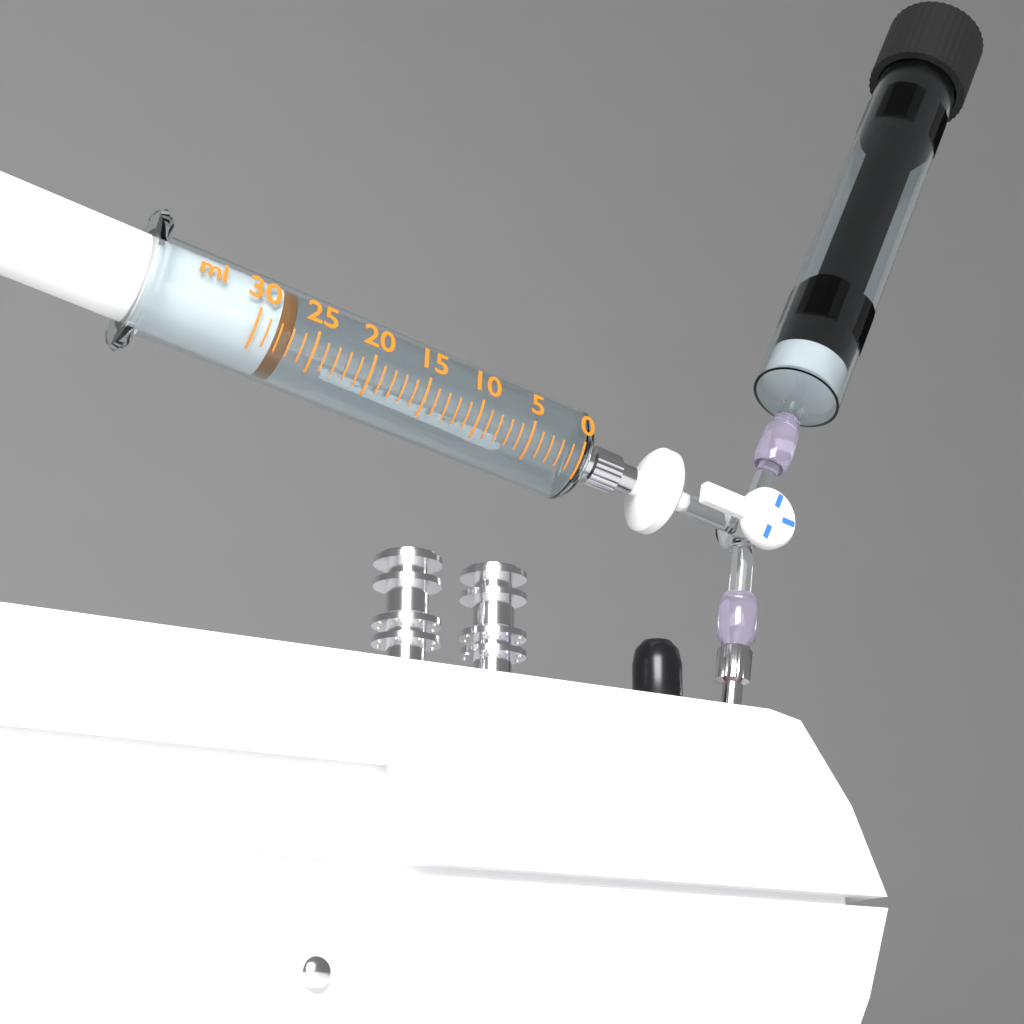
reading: 27 ml
